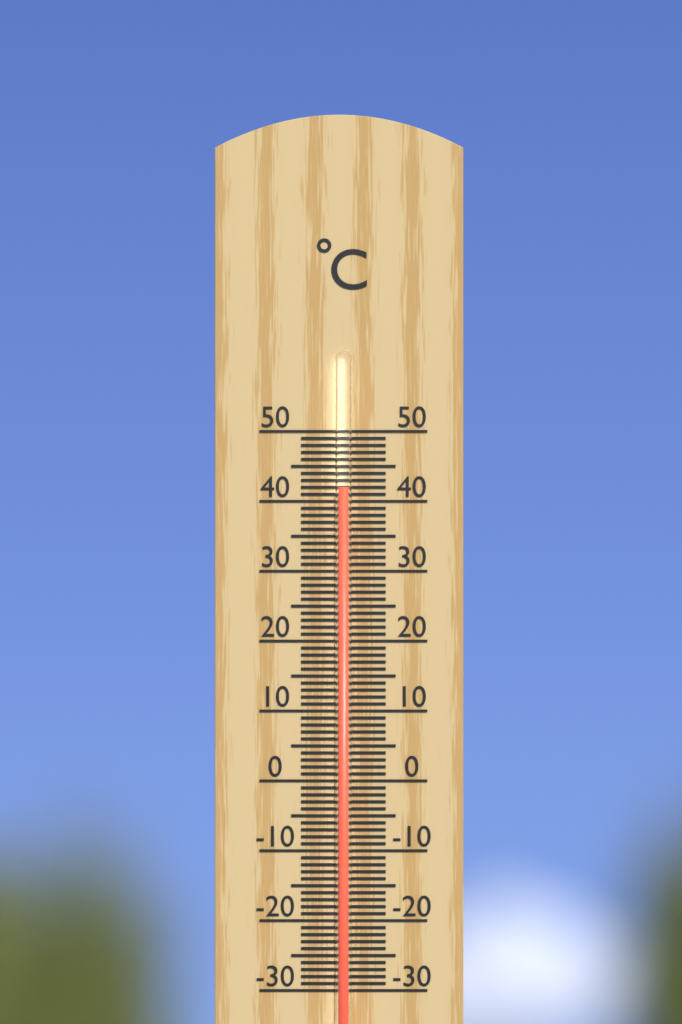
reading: 42 °C
